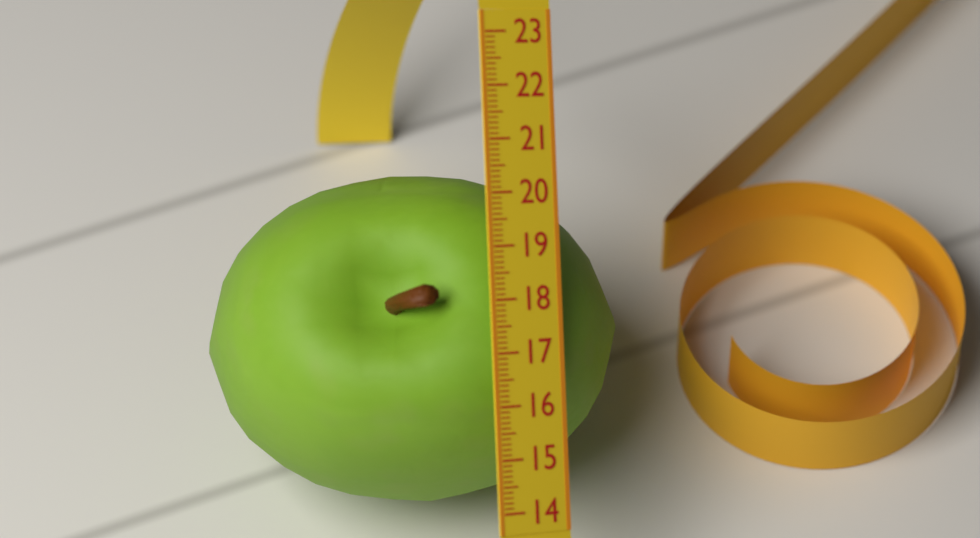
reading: 20.4 (no unit)
